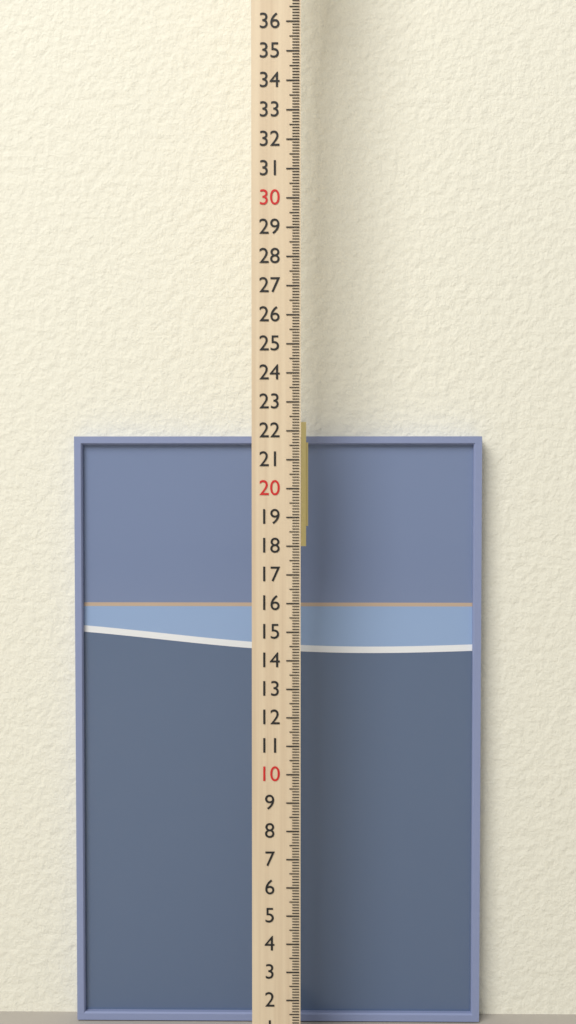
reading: 21.9 cm
